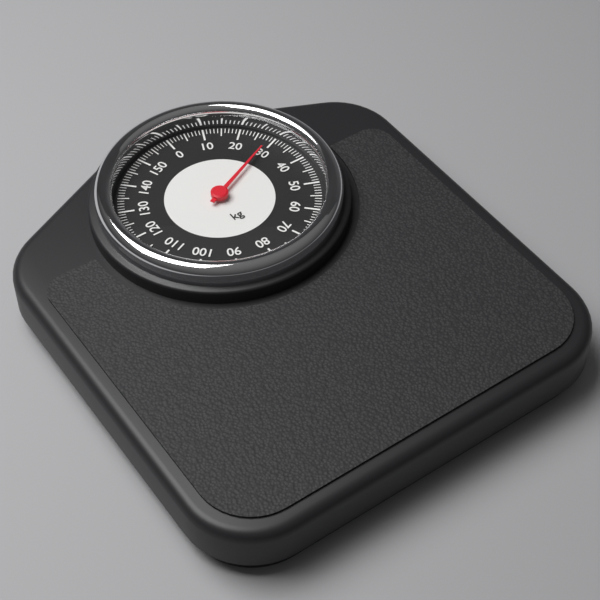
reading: 29 kg
